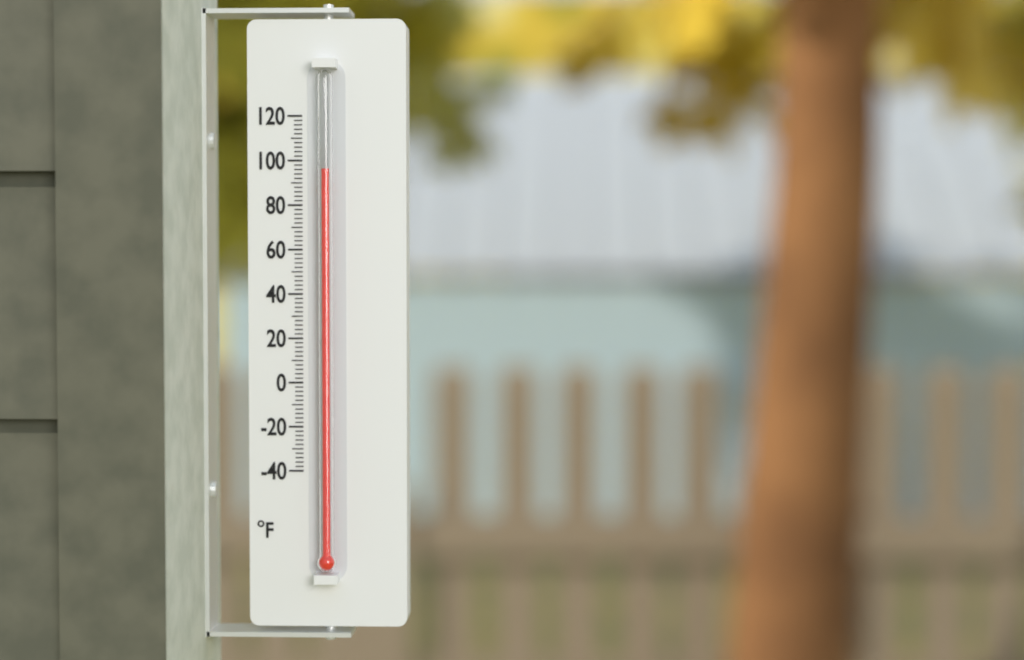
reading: 96 °F
